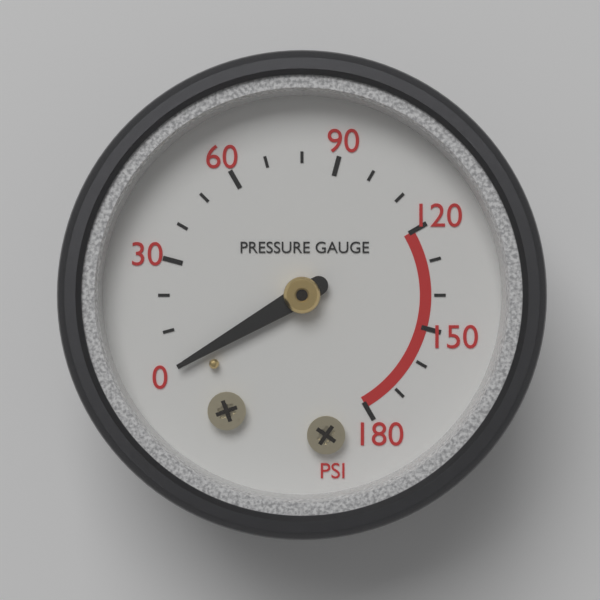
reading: 0 psi
